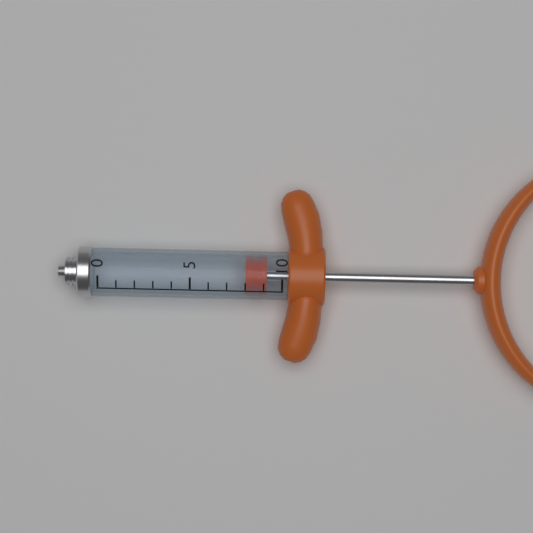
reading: 8 (no unit)
